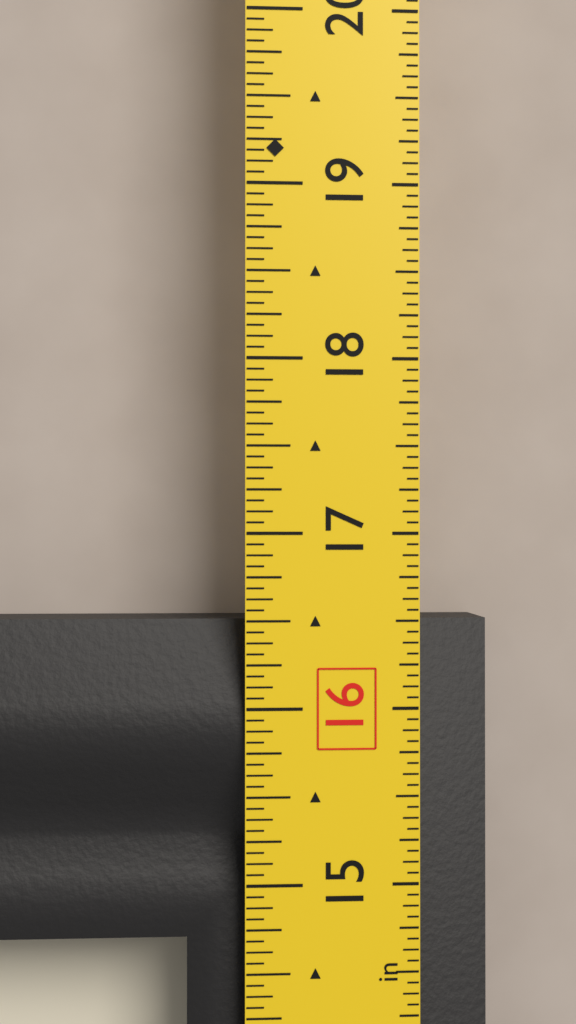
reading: 16.5000 in
